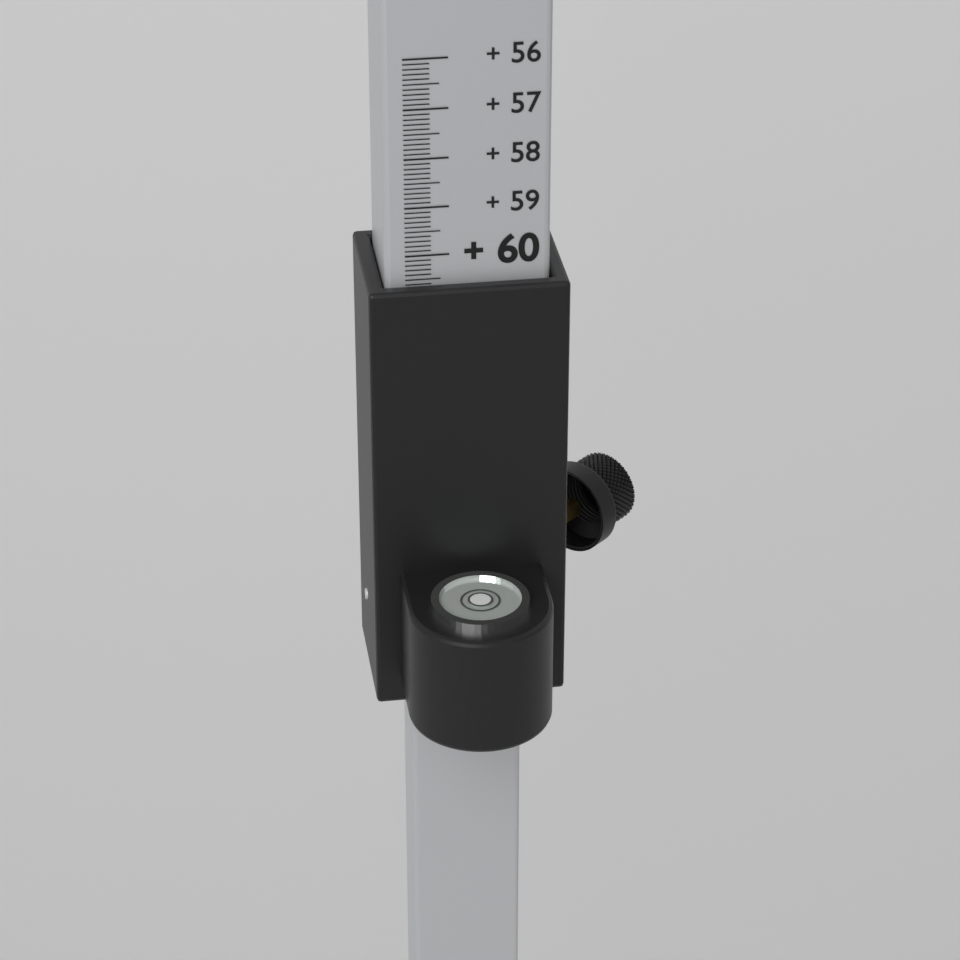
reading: 60.6 (no unit)
